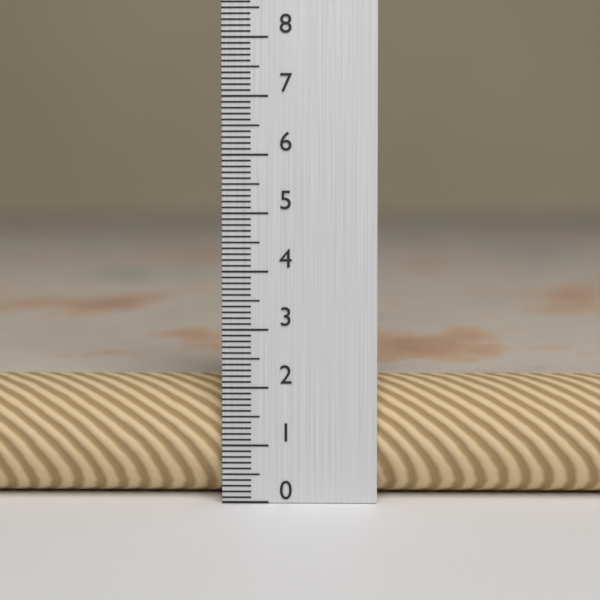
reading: 2.1 (no unit)
